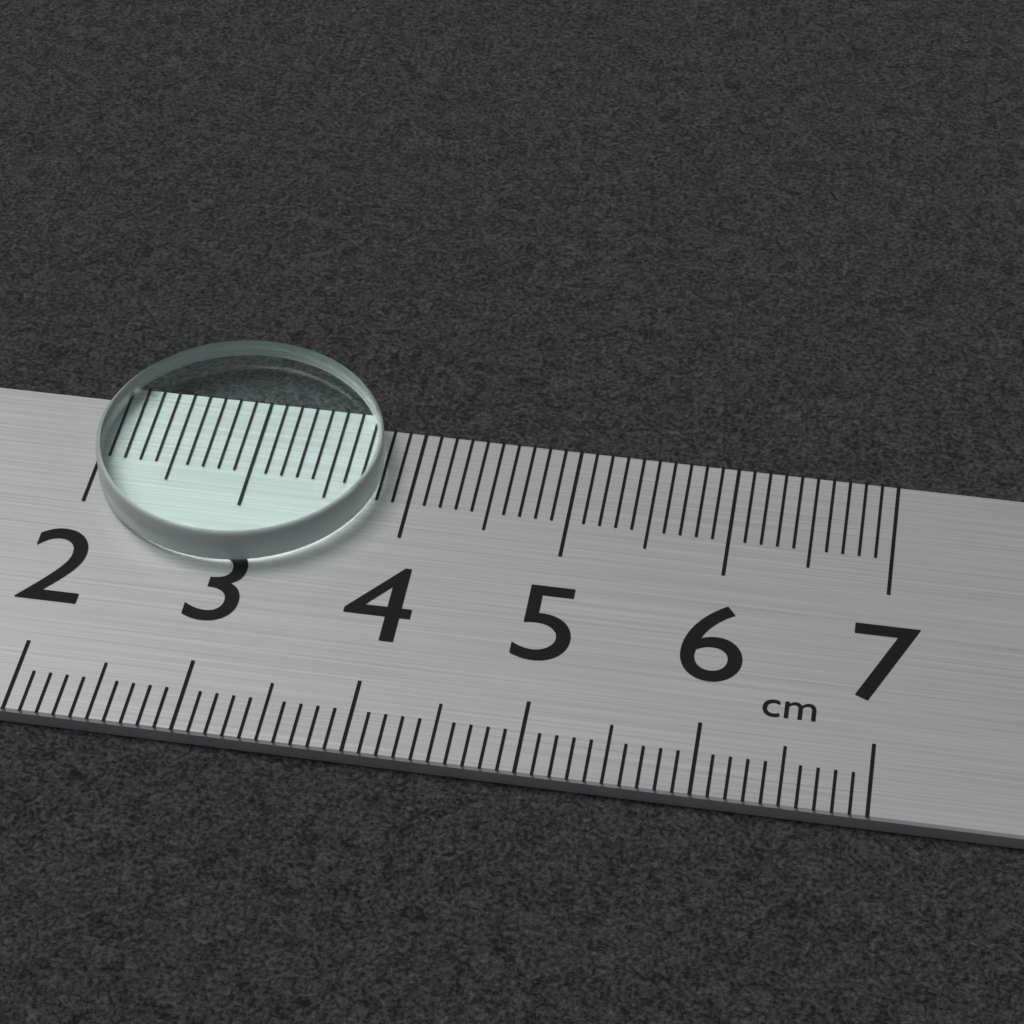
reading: 3.8 cm
